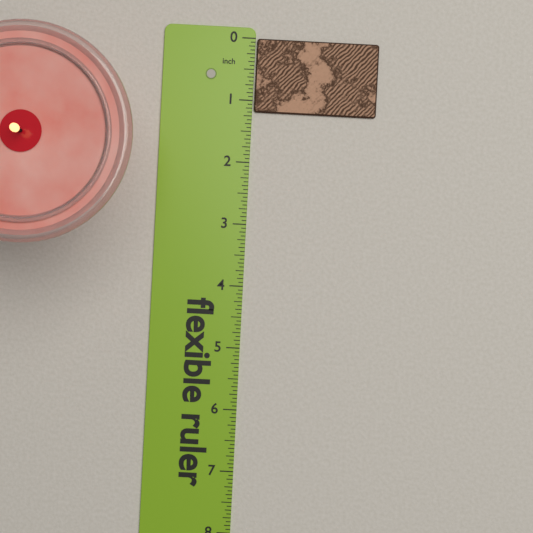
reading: 1.1875 in
